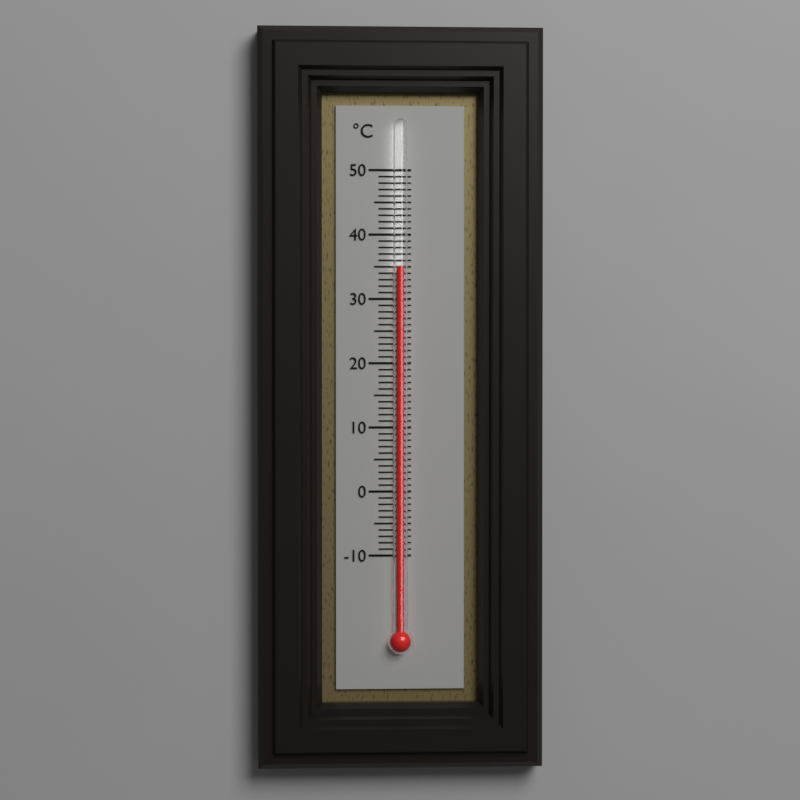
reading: 35 °C
